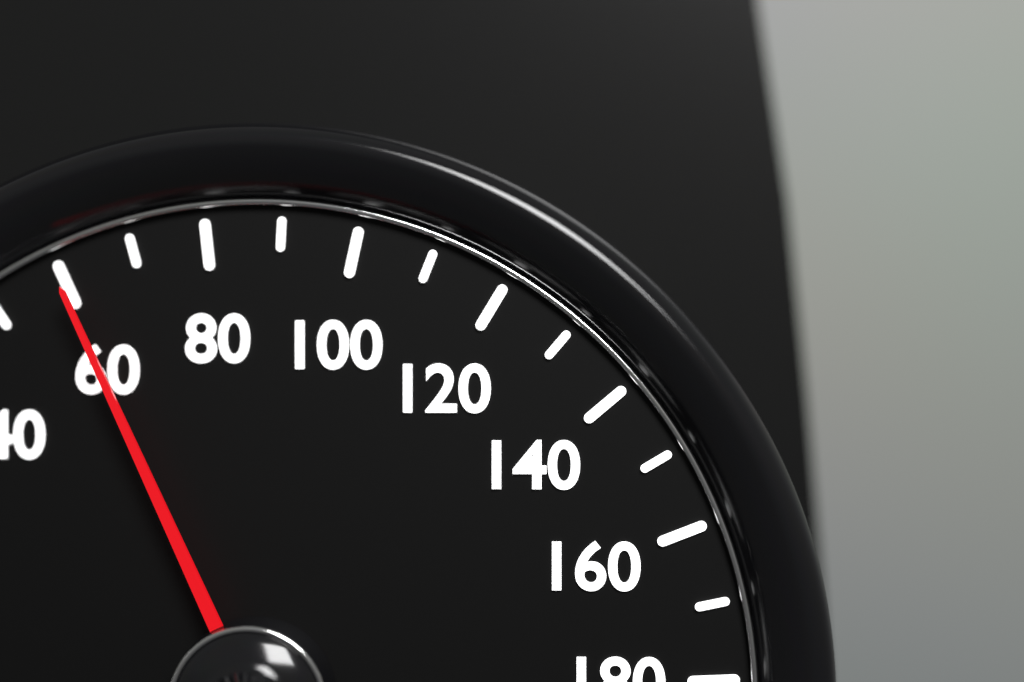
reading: 60 km/h
